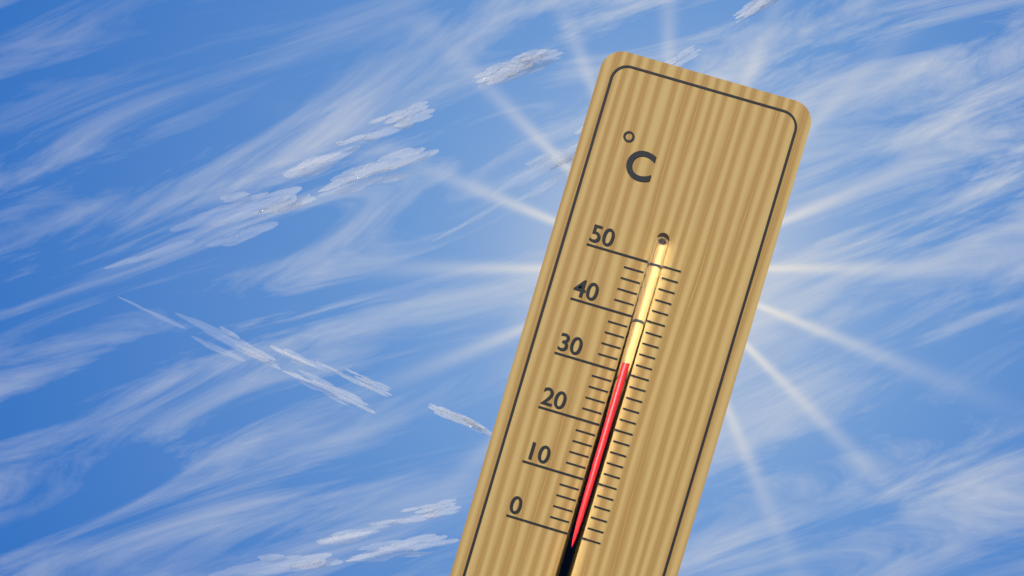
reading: 32 °C
